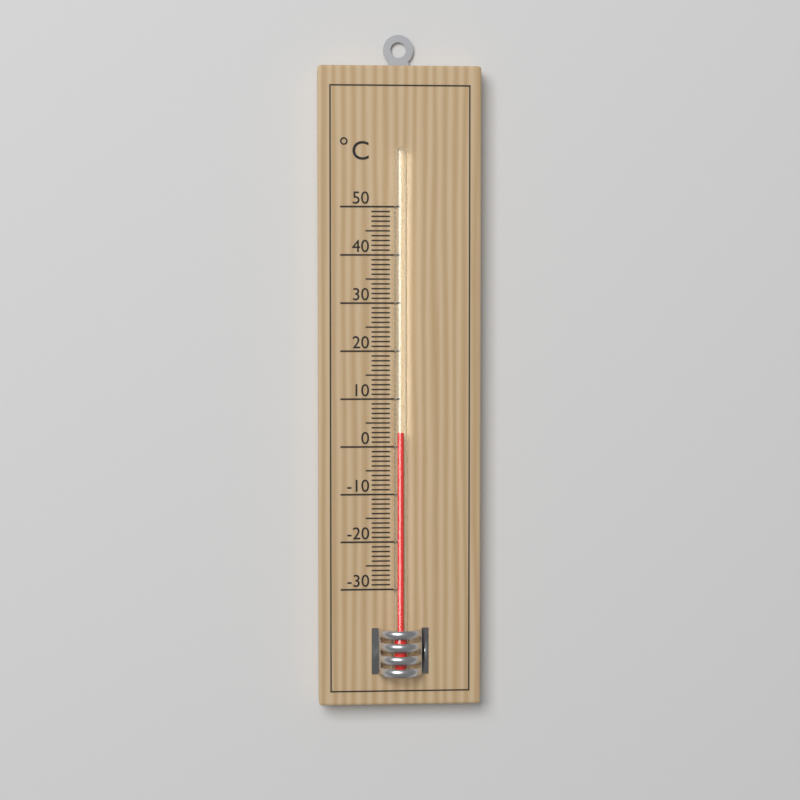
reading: 3 °C
